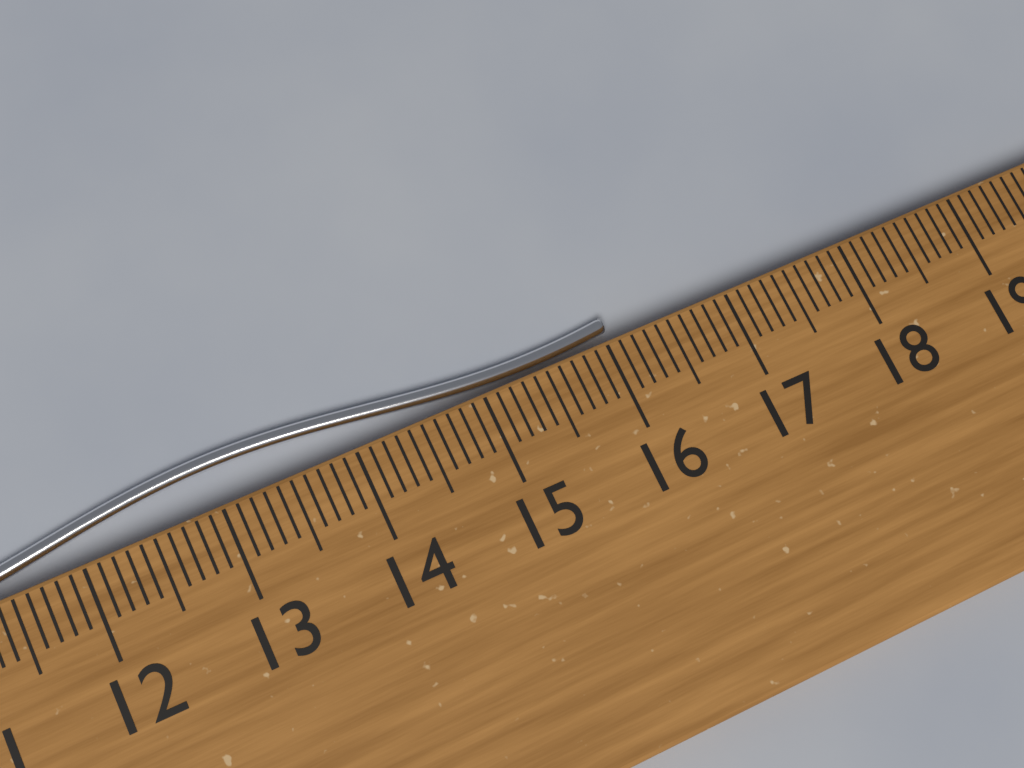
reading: 16.1 cm
